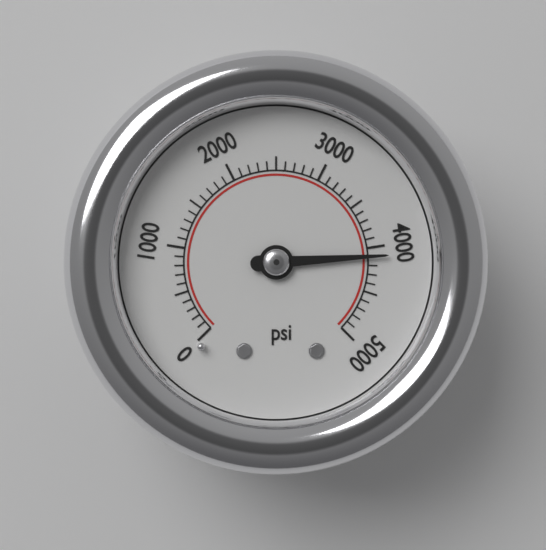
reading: 4100 psi
